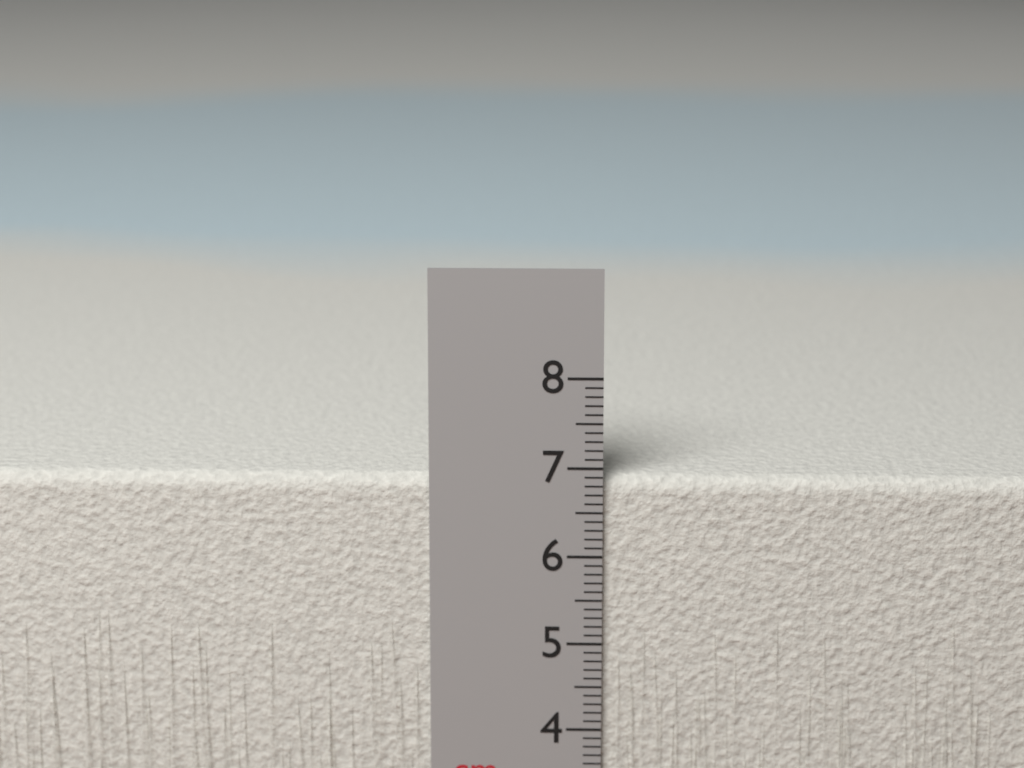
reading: 6.9 cm
